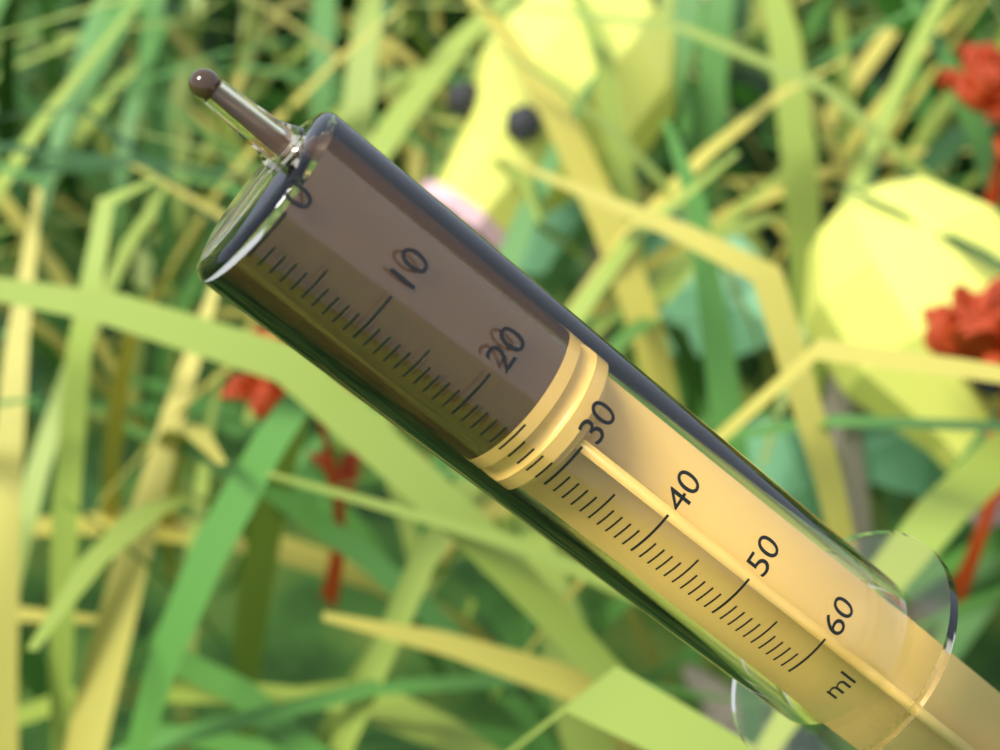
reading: 25 ml
